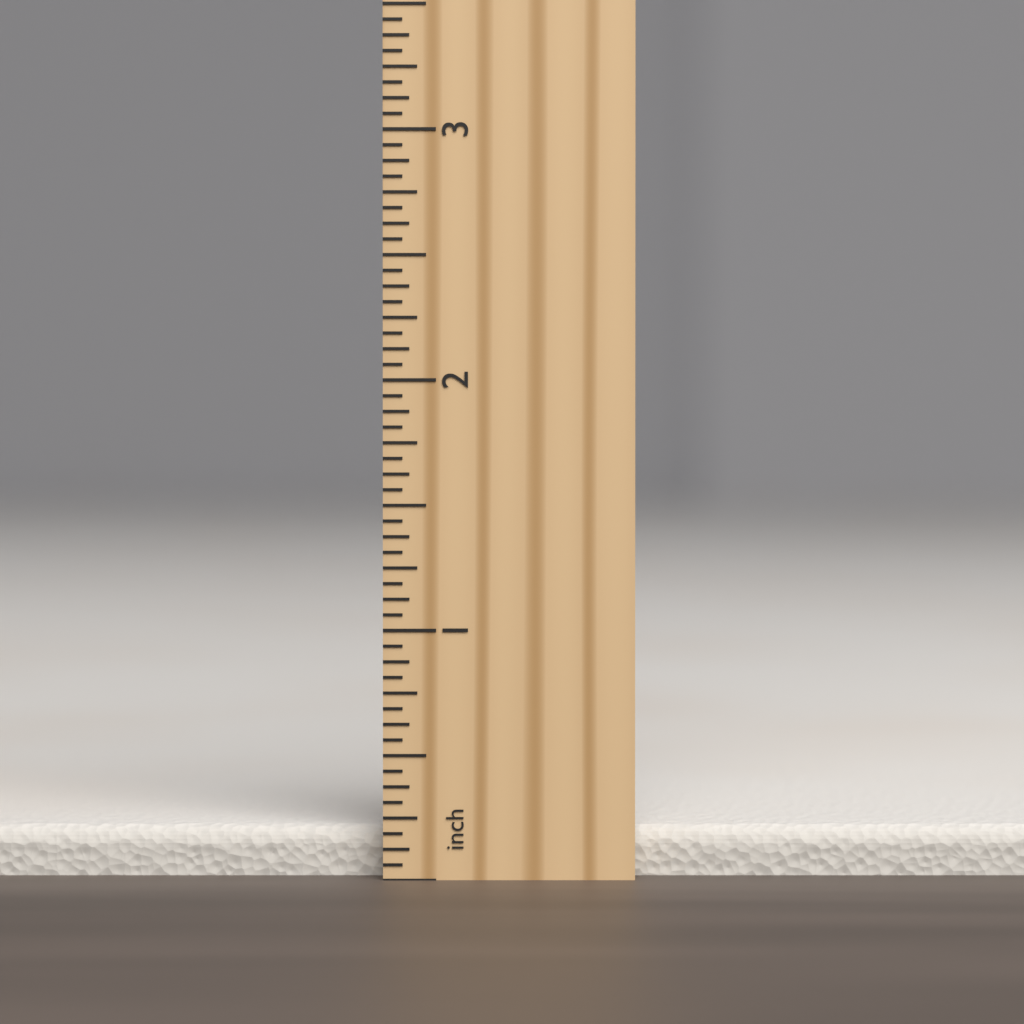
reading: 0.2000 inch
